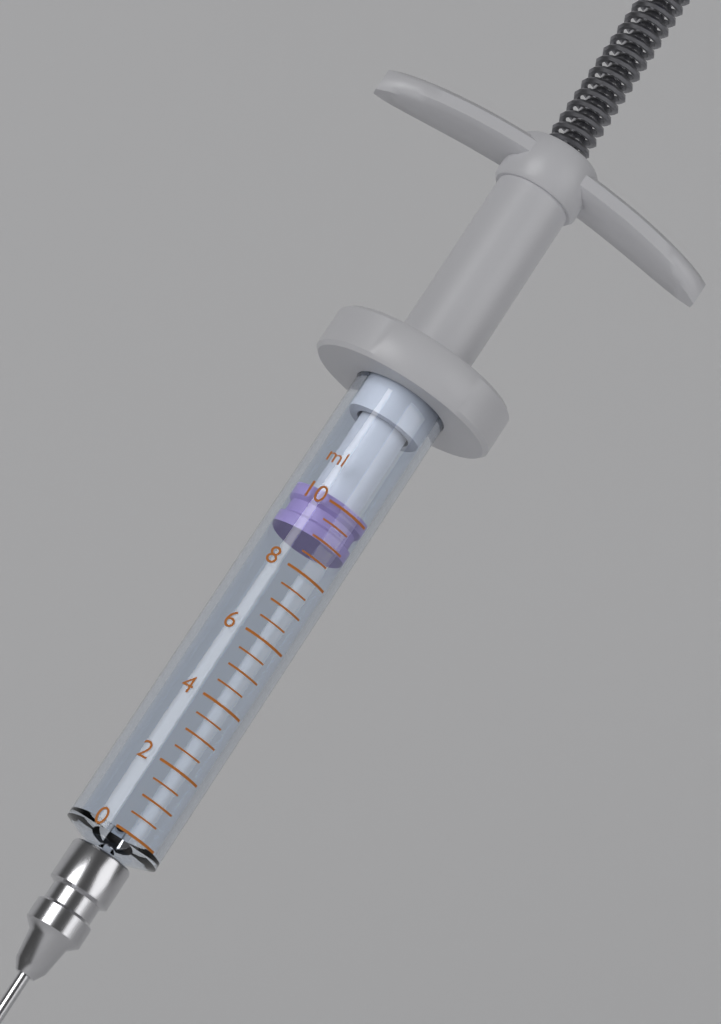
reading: 9.0 ml
